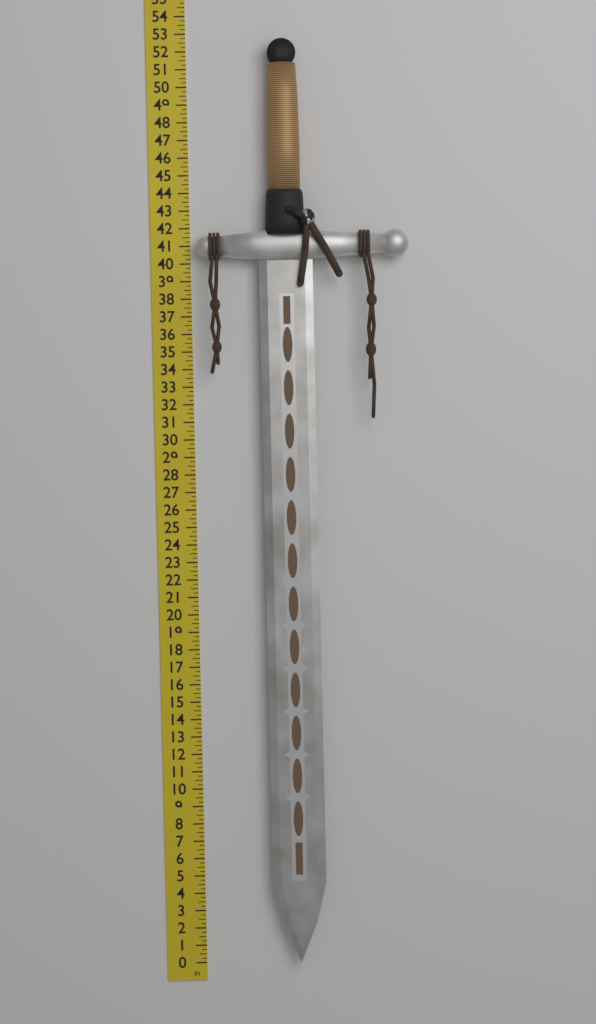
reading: 52.50 in
